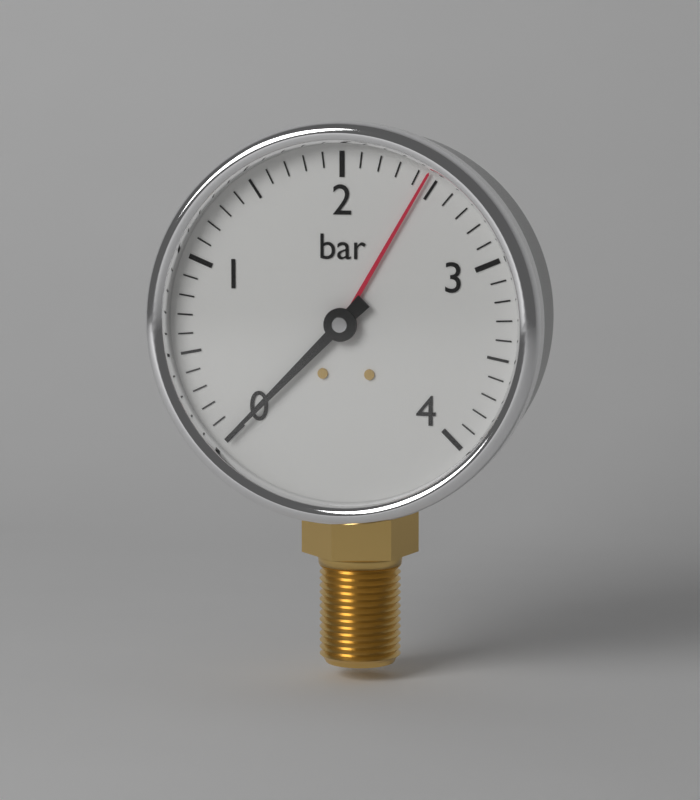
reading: 0.0 bar
